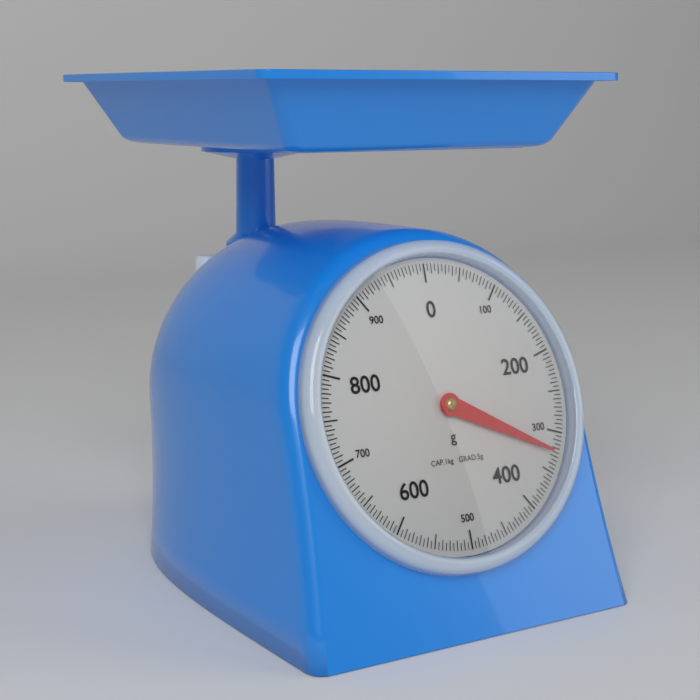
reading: 325 g
